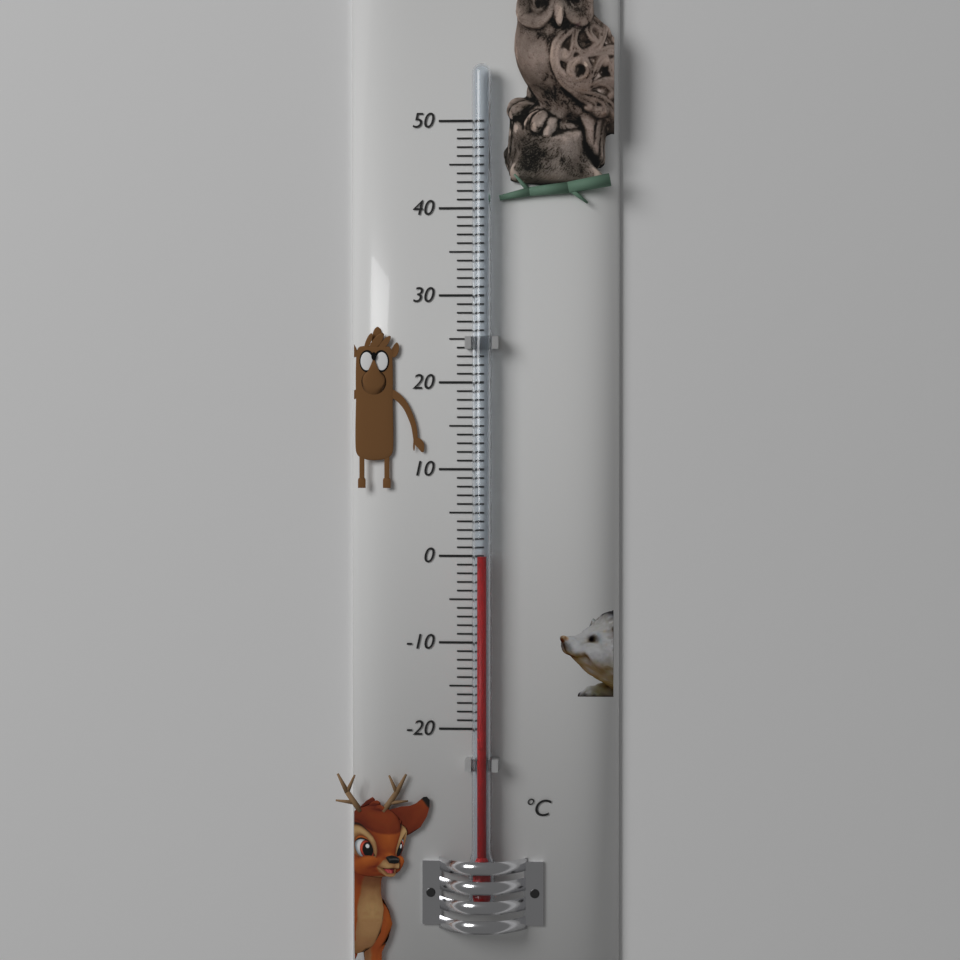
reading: 0 °C
